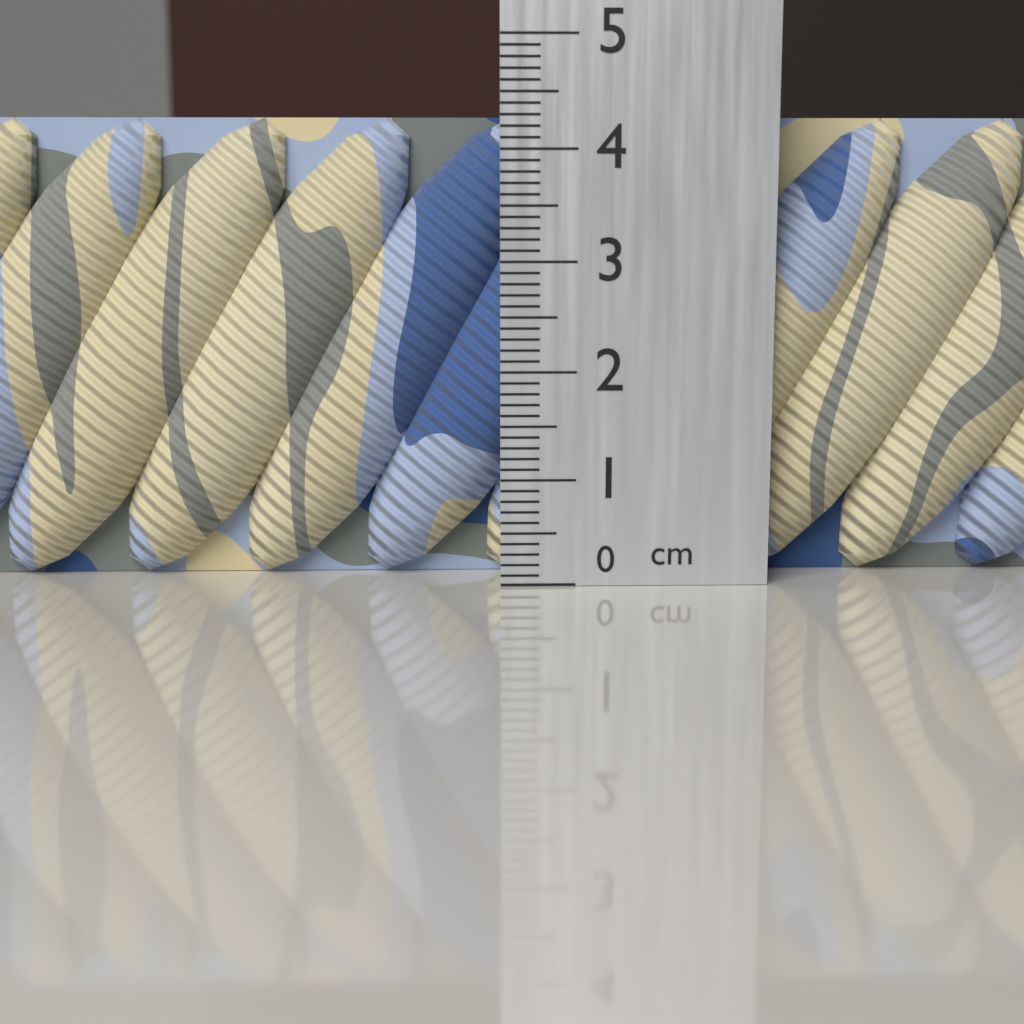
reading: 4.3 cm
